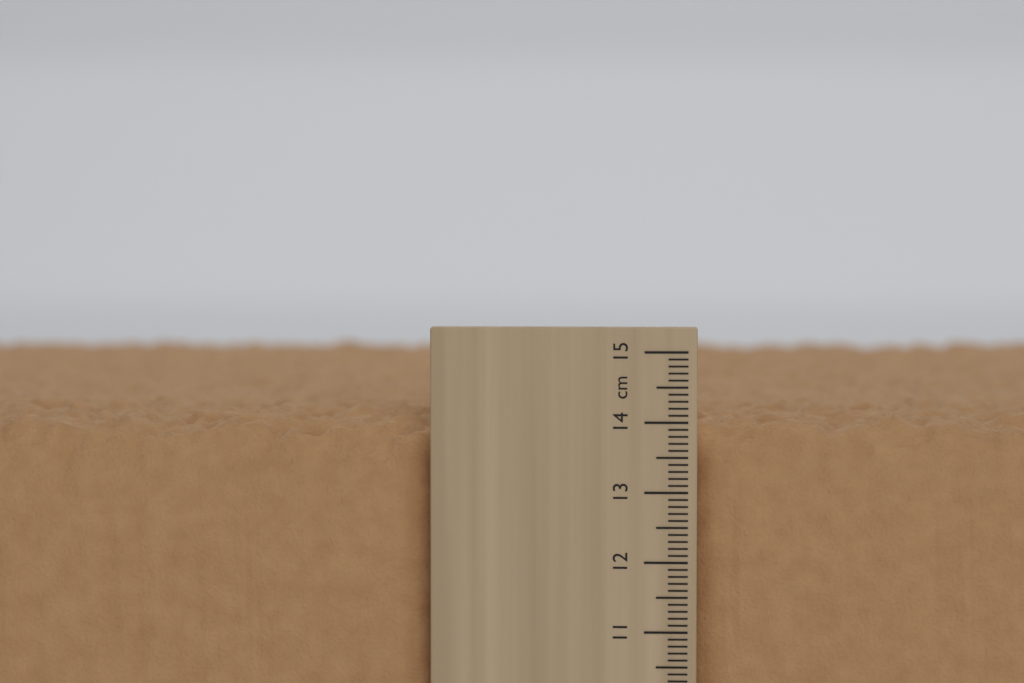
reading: 14.1 cm
